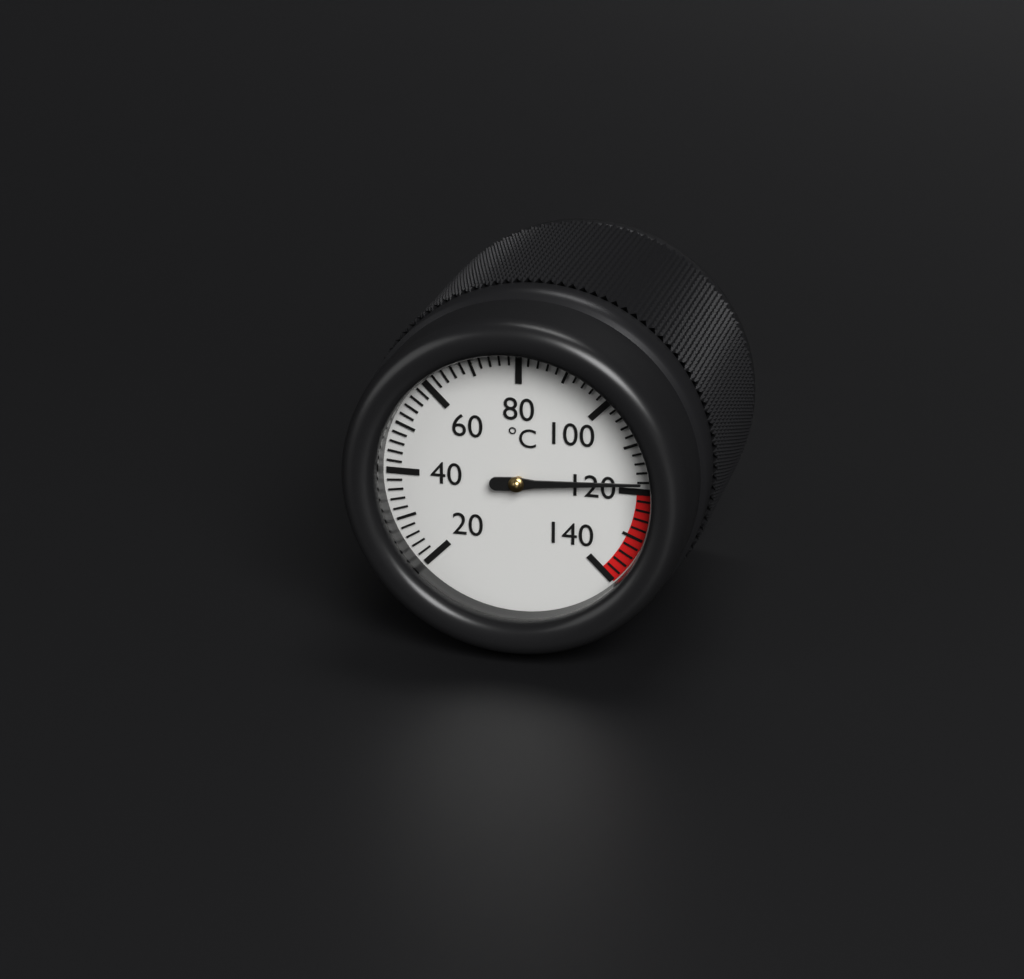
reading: 118 °C
